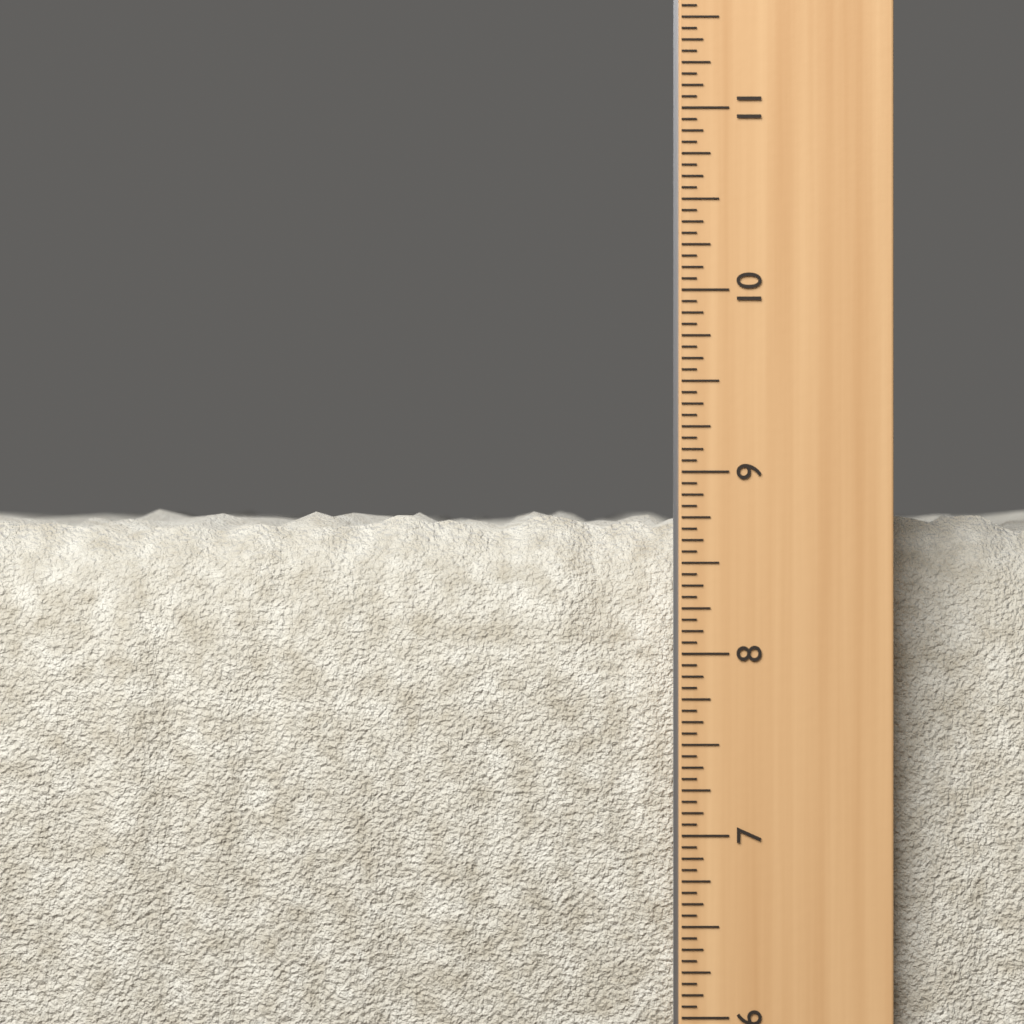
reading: 8.8125 in
